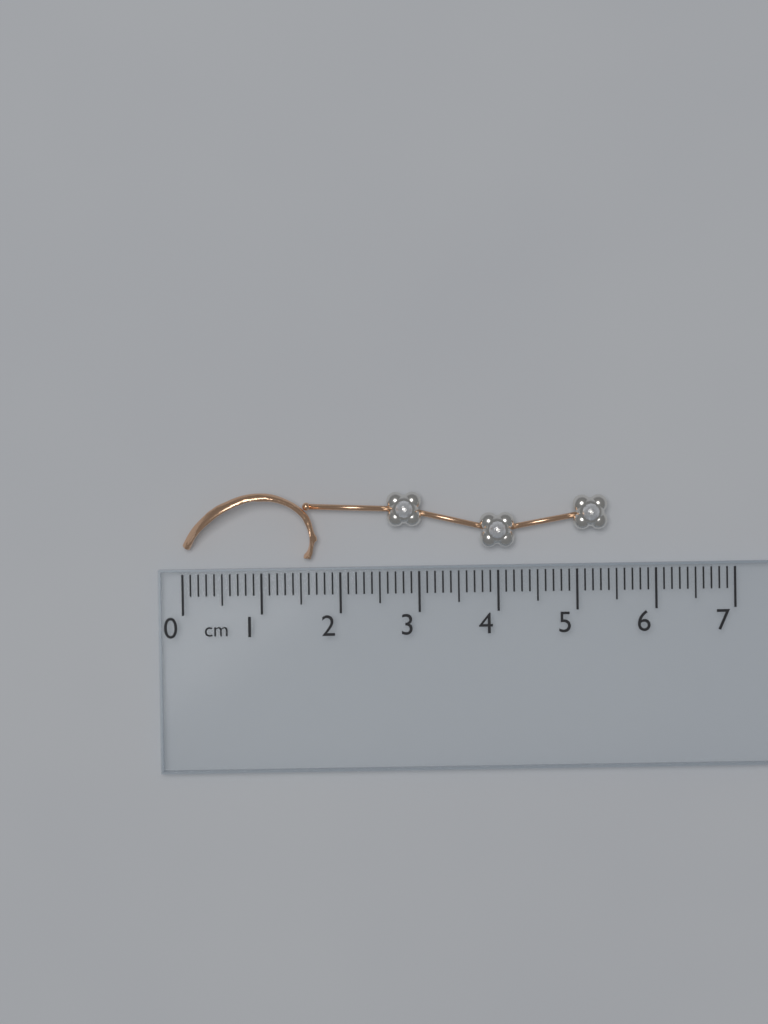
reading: 5.4 cm
